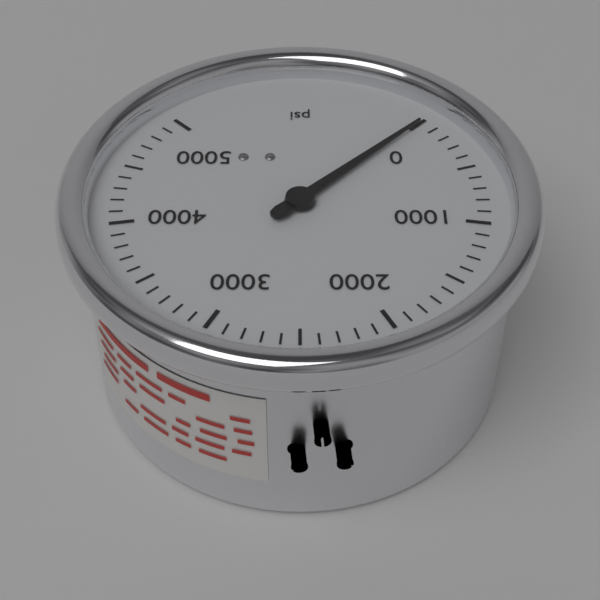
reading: 0 psi
